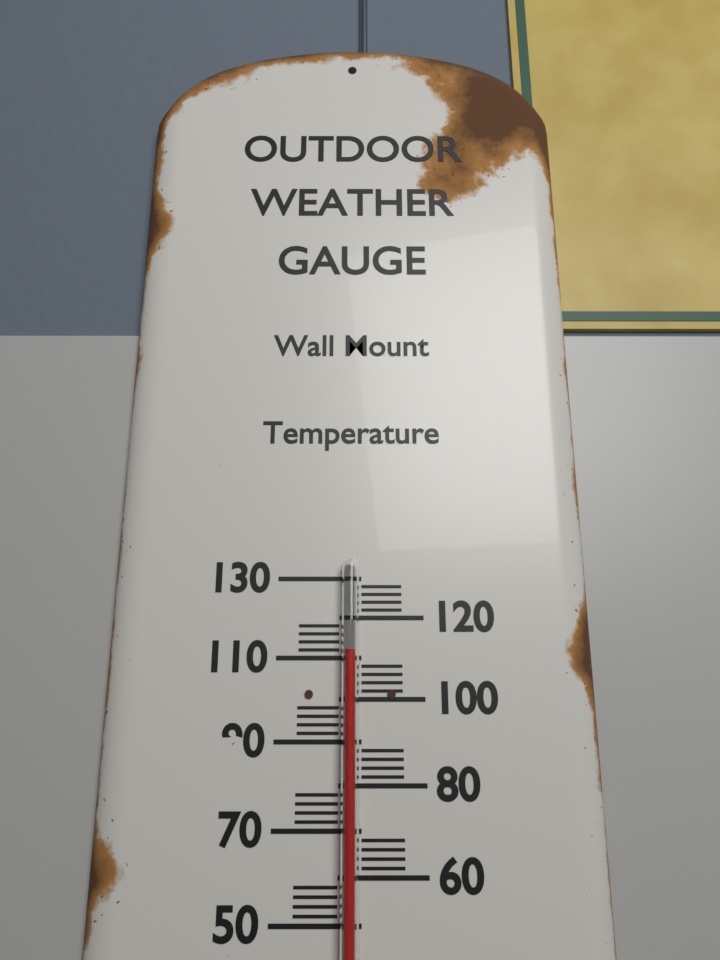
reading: 112 (no unit)
